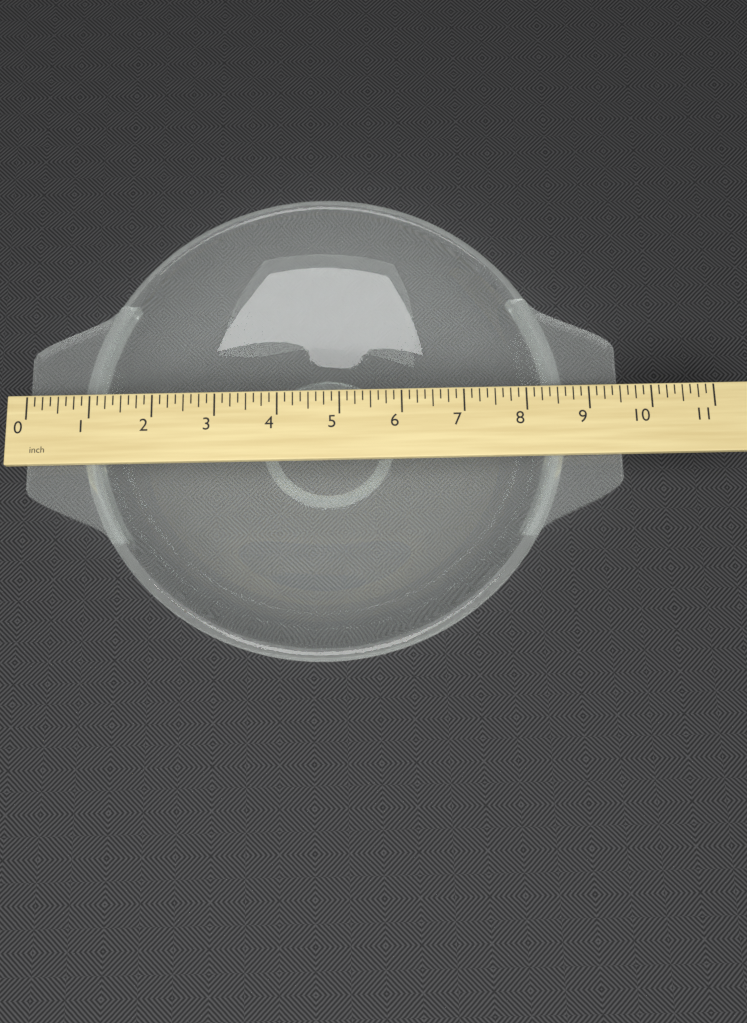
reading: 9.500 inch
